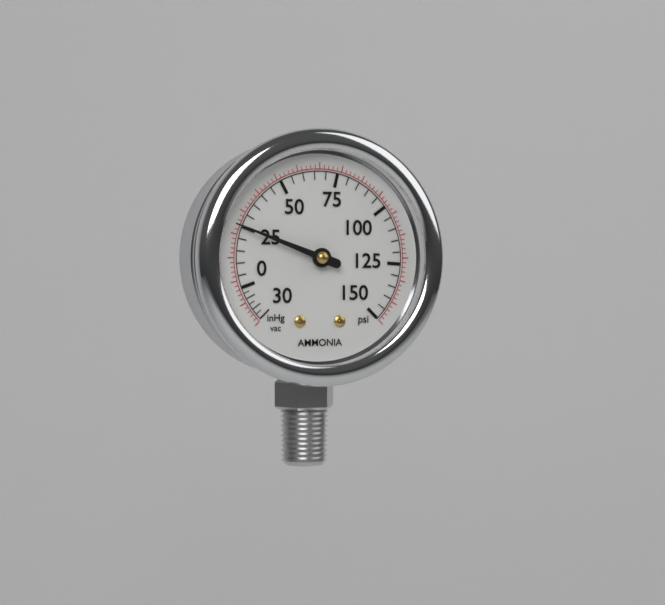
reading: 25 psi
